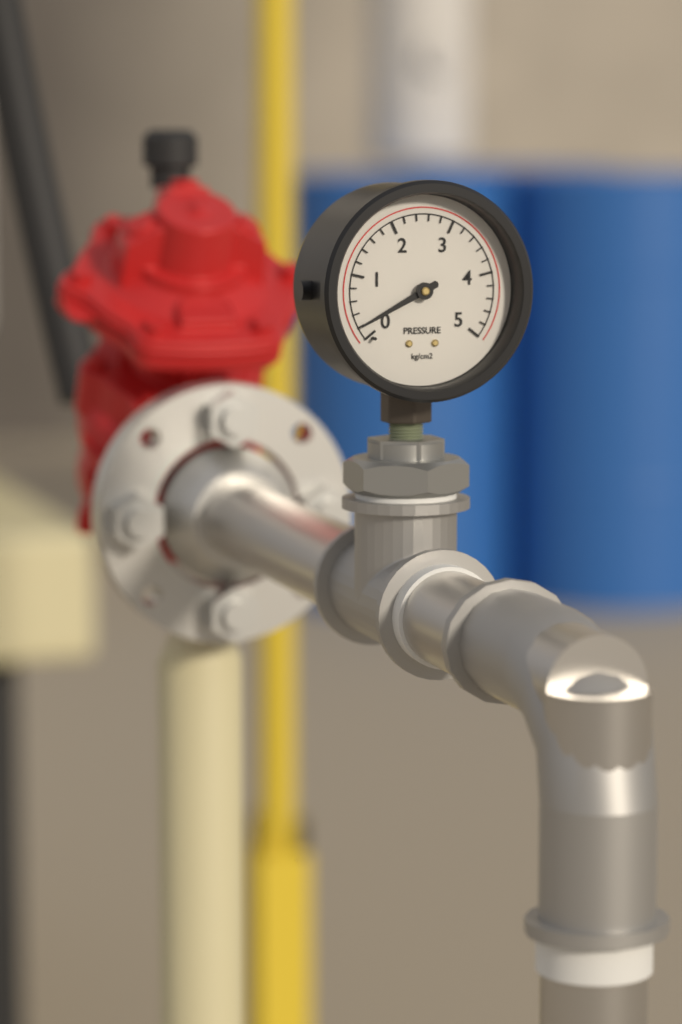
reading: 0.2 kg/cm2
